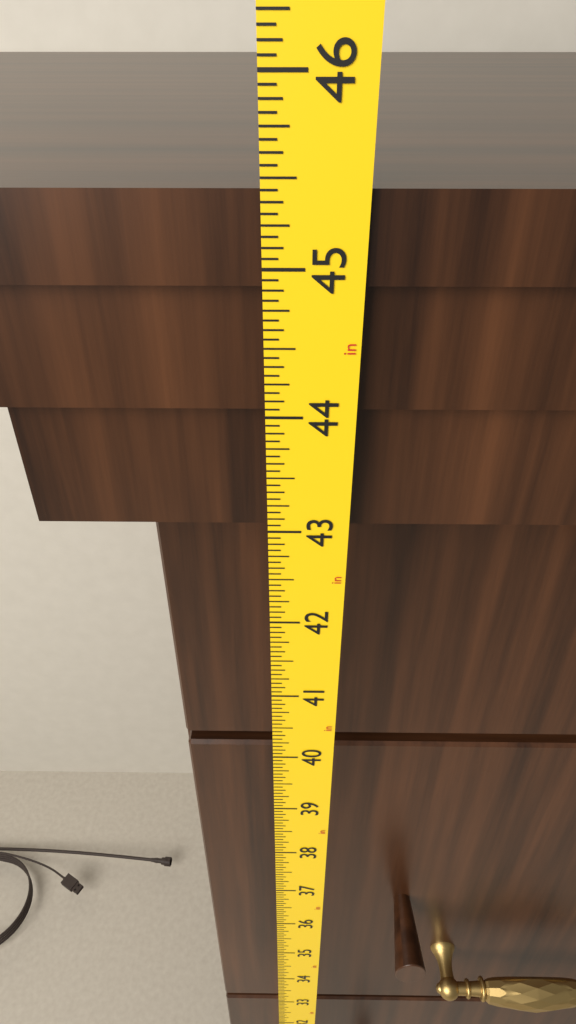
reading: 45.4375 in
